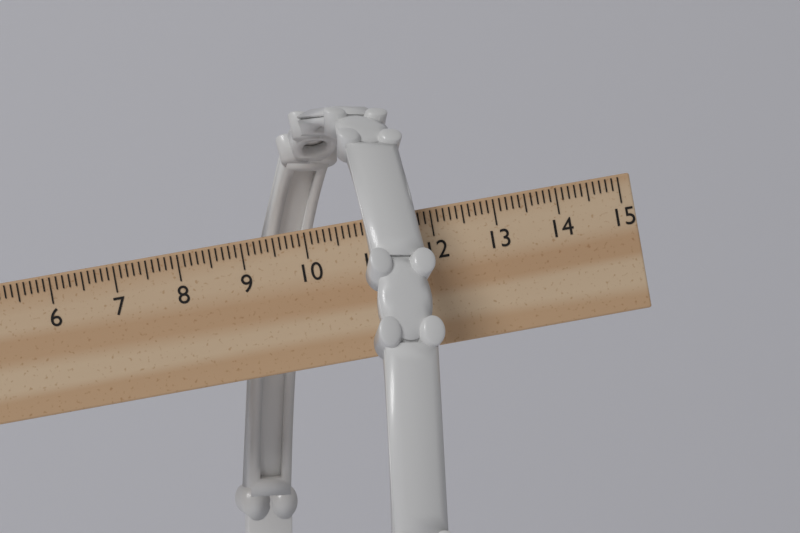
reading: 11.8 cm
